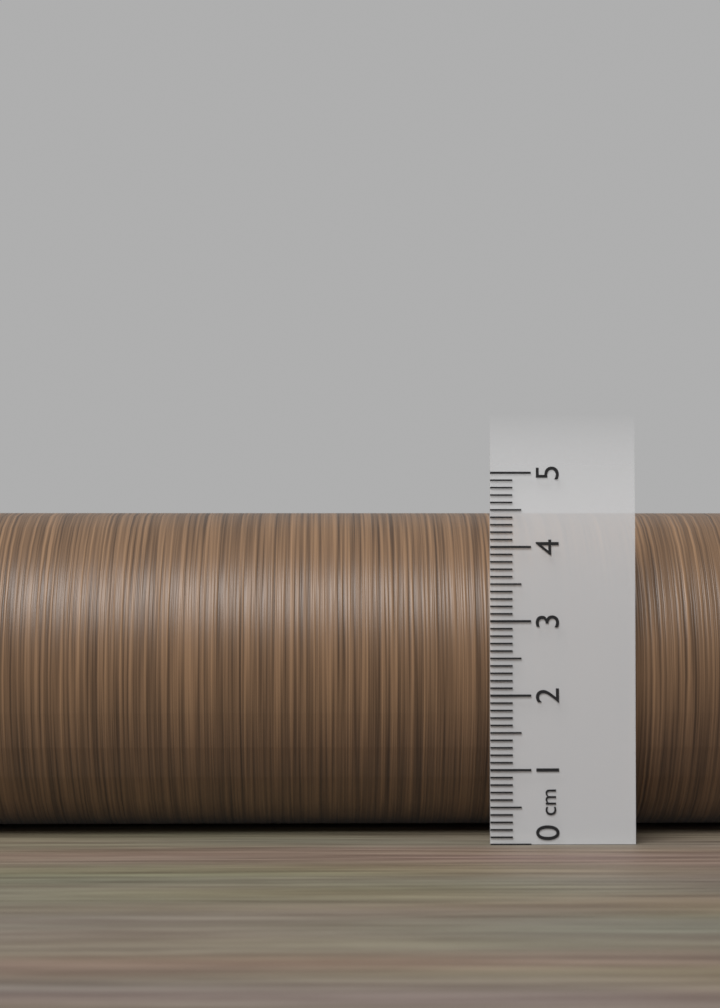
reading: 4.5 cm
